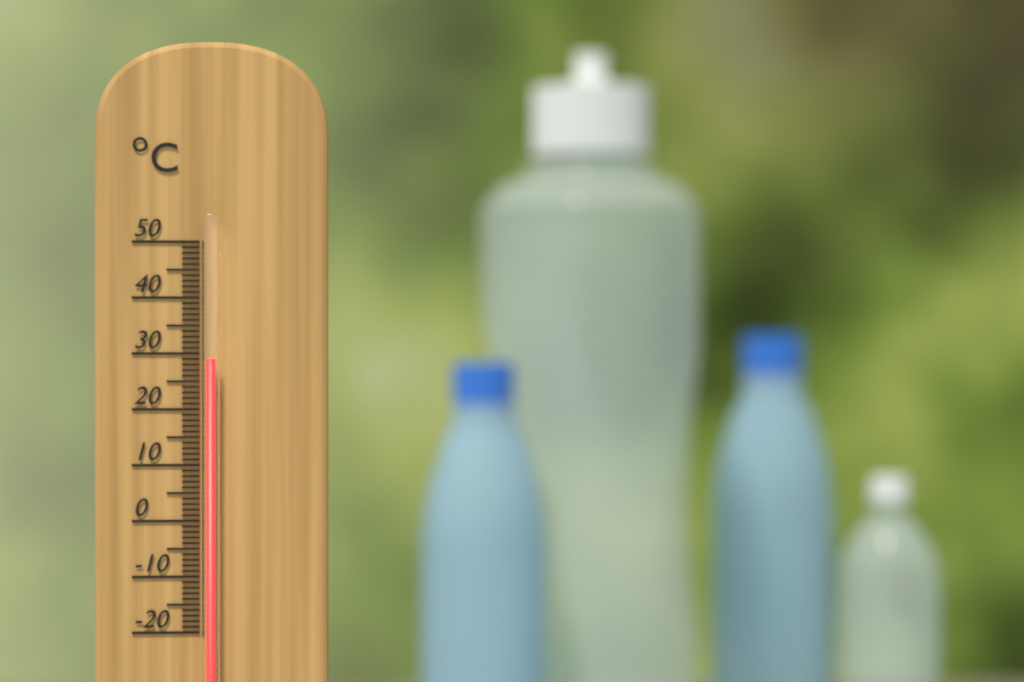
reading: 29 °C
